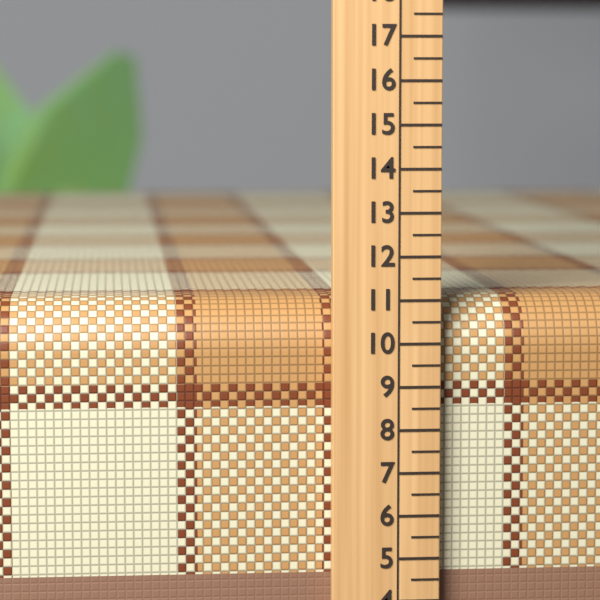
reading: 11.0 (no unit)
